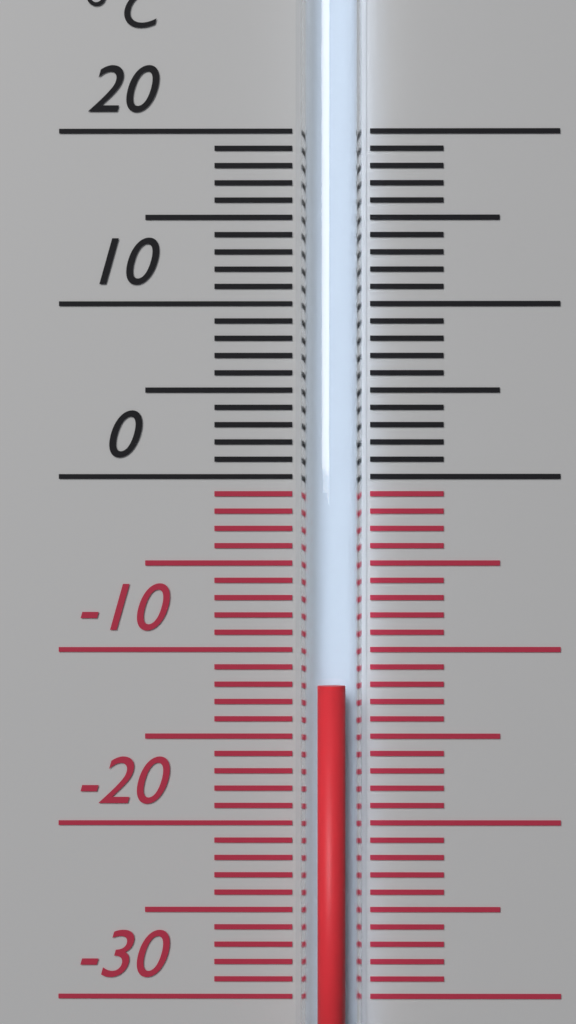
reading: -12 °C
